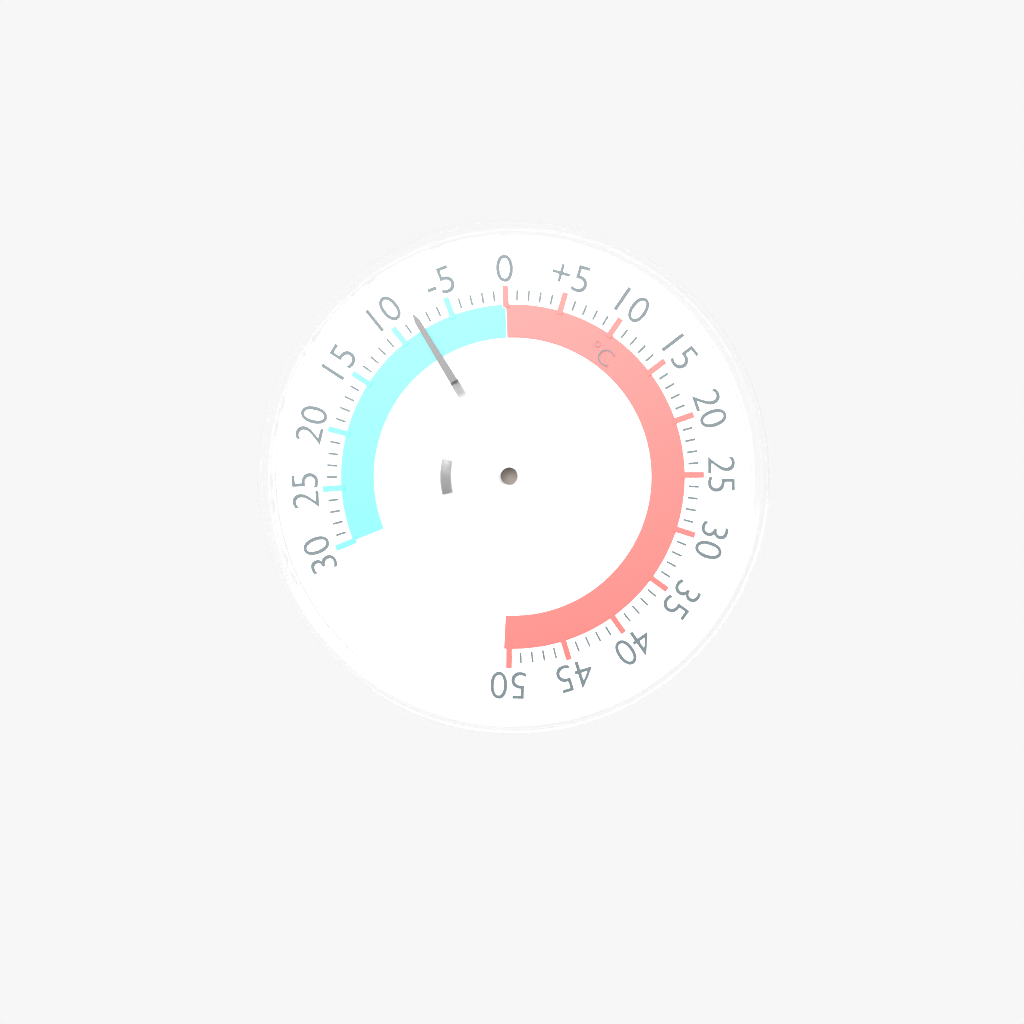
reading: -8 °C
